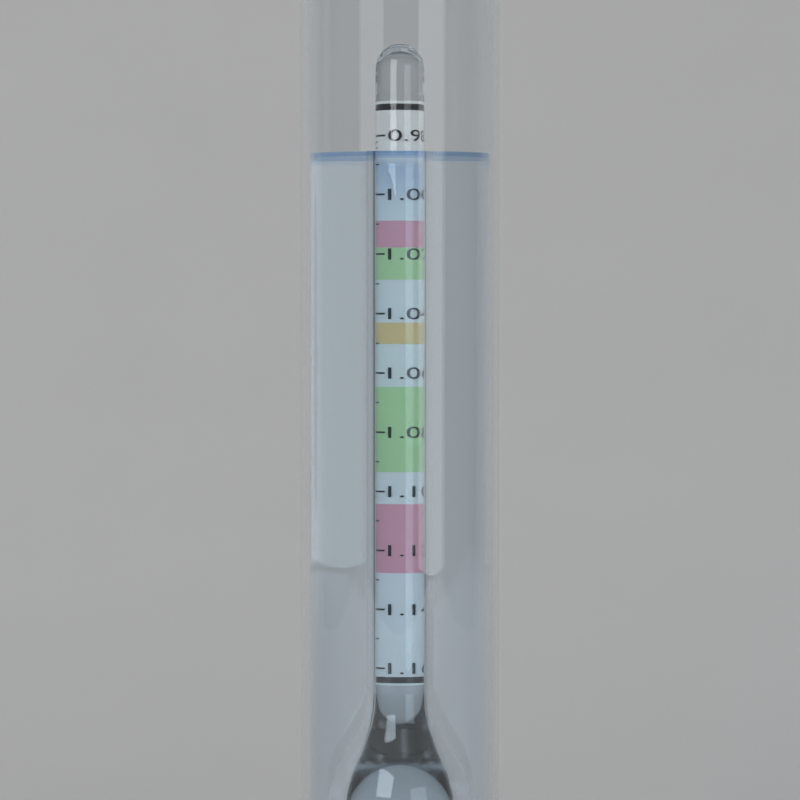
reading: 0.986 (no unit)
